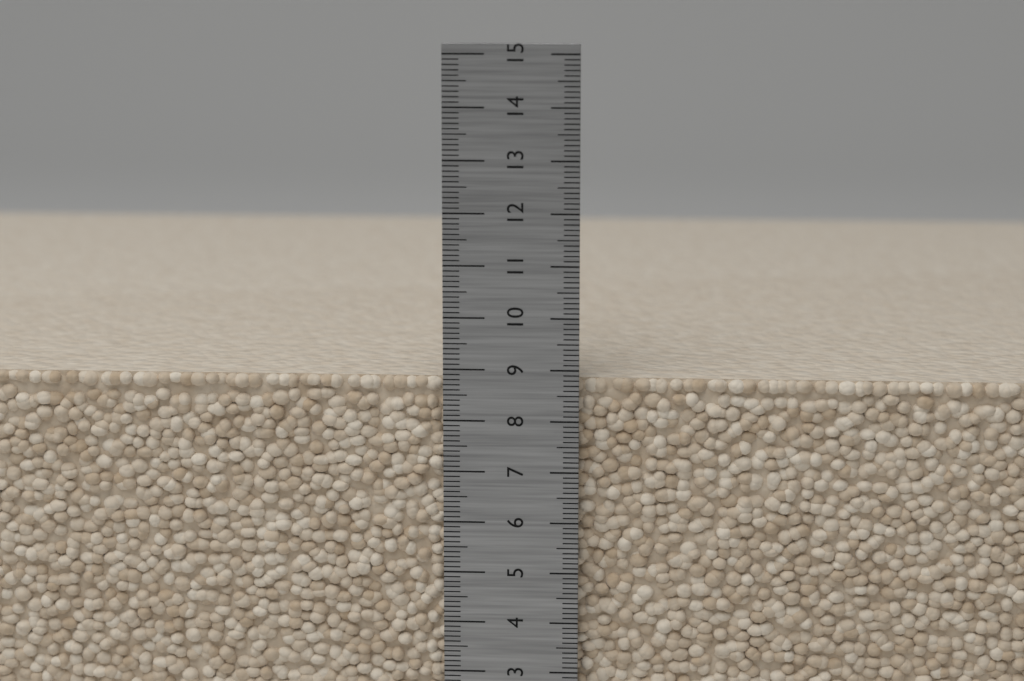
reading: 8.8 cm
